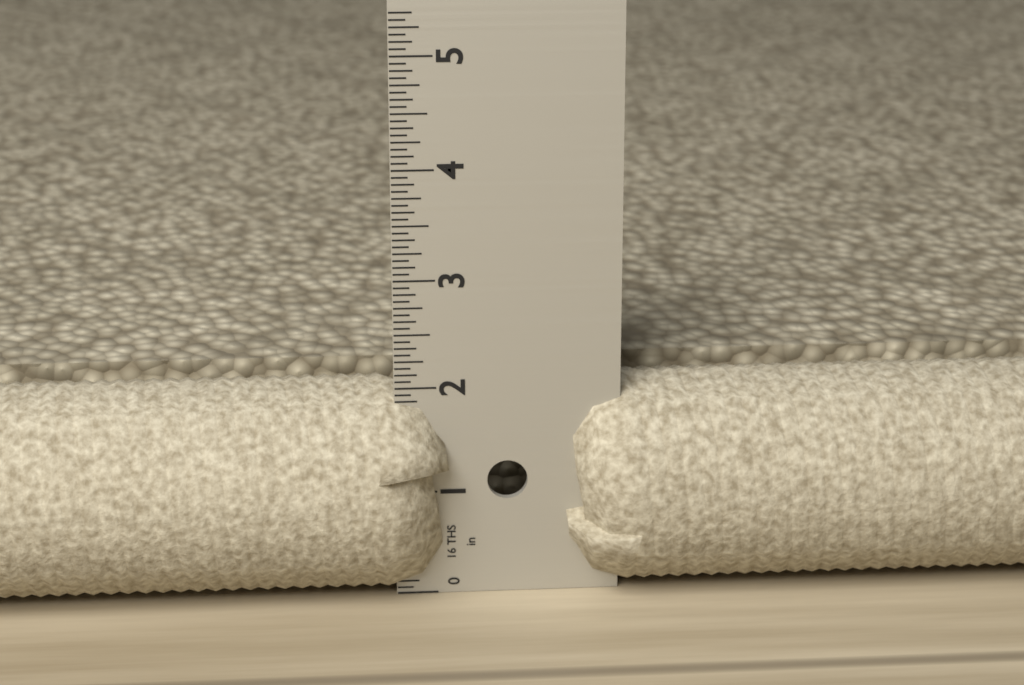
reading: 2.0000 in
